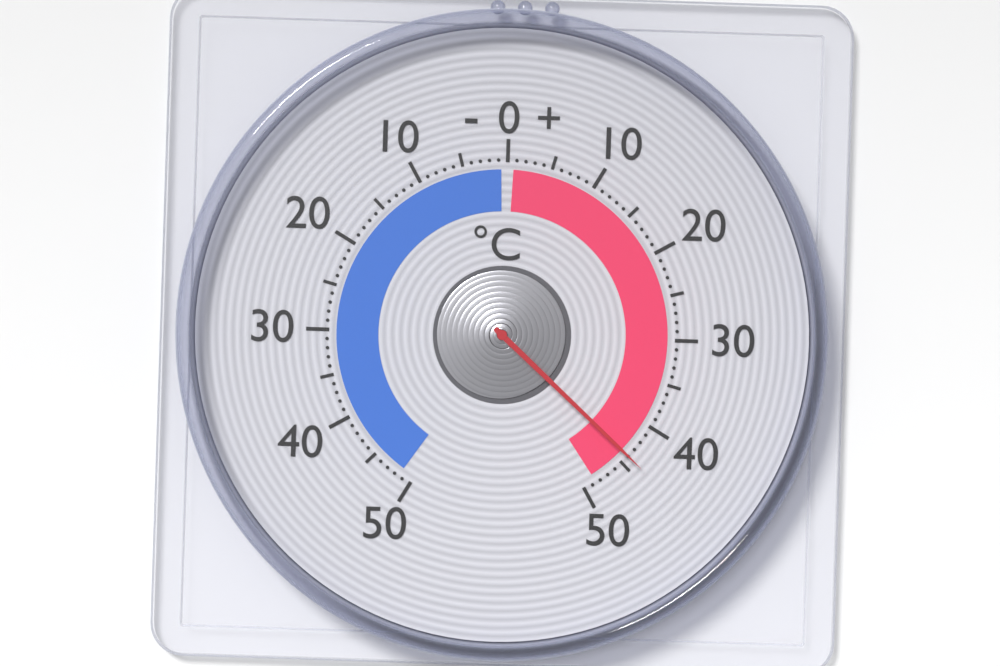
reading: 44 °C
